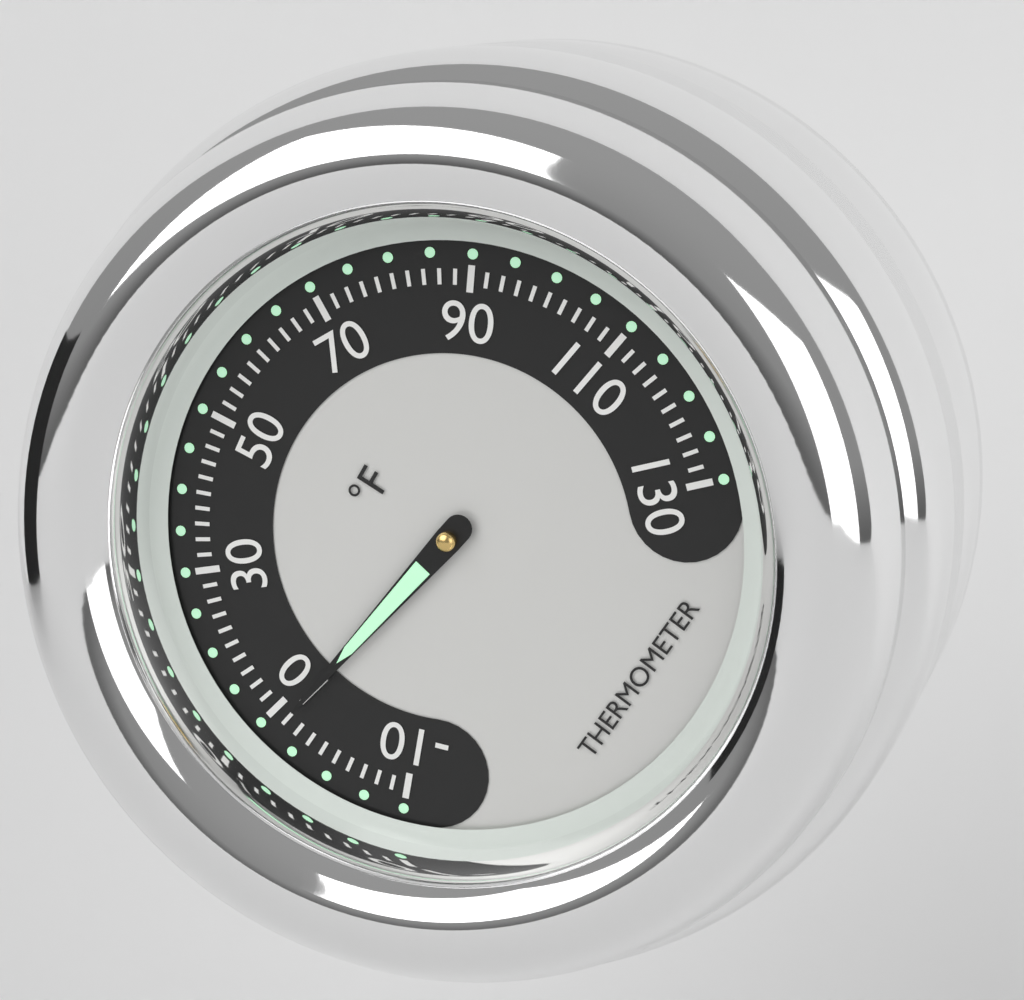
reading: 8 °F
